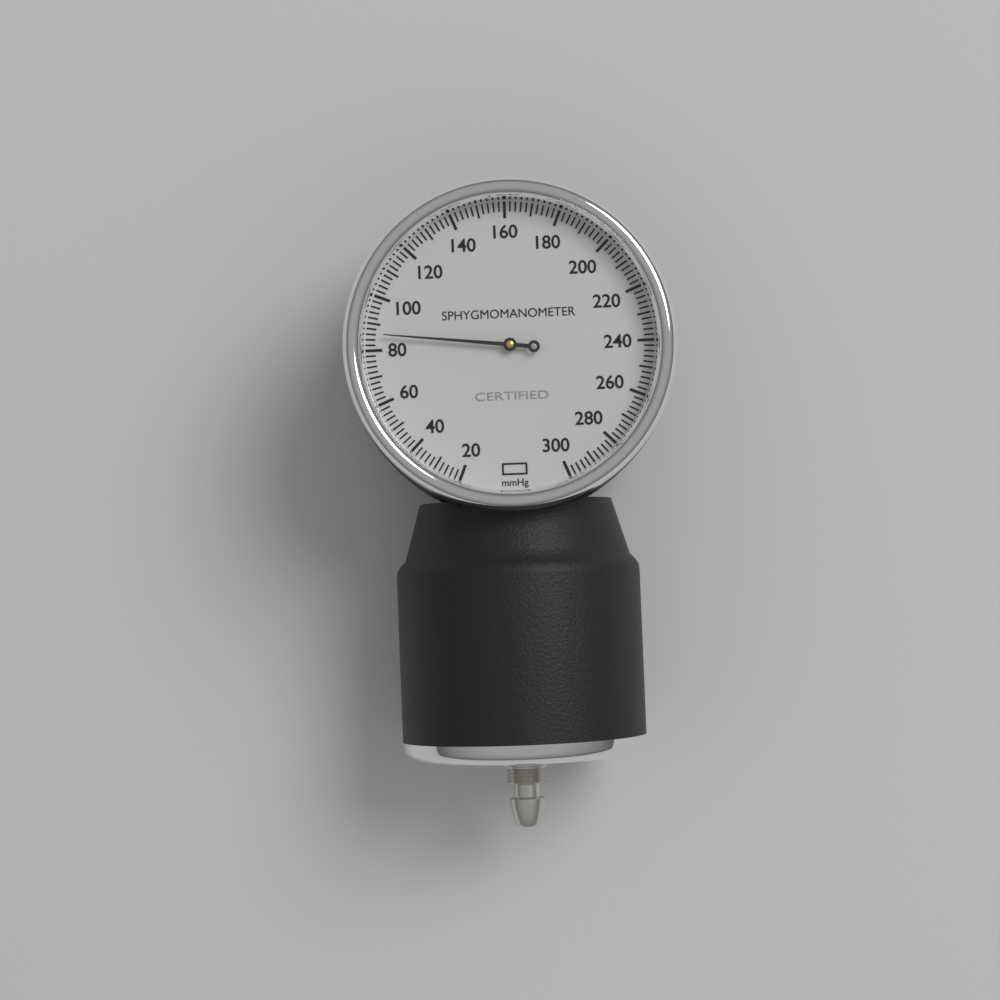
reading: 86 mmHg
